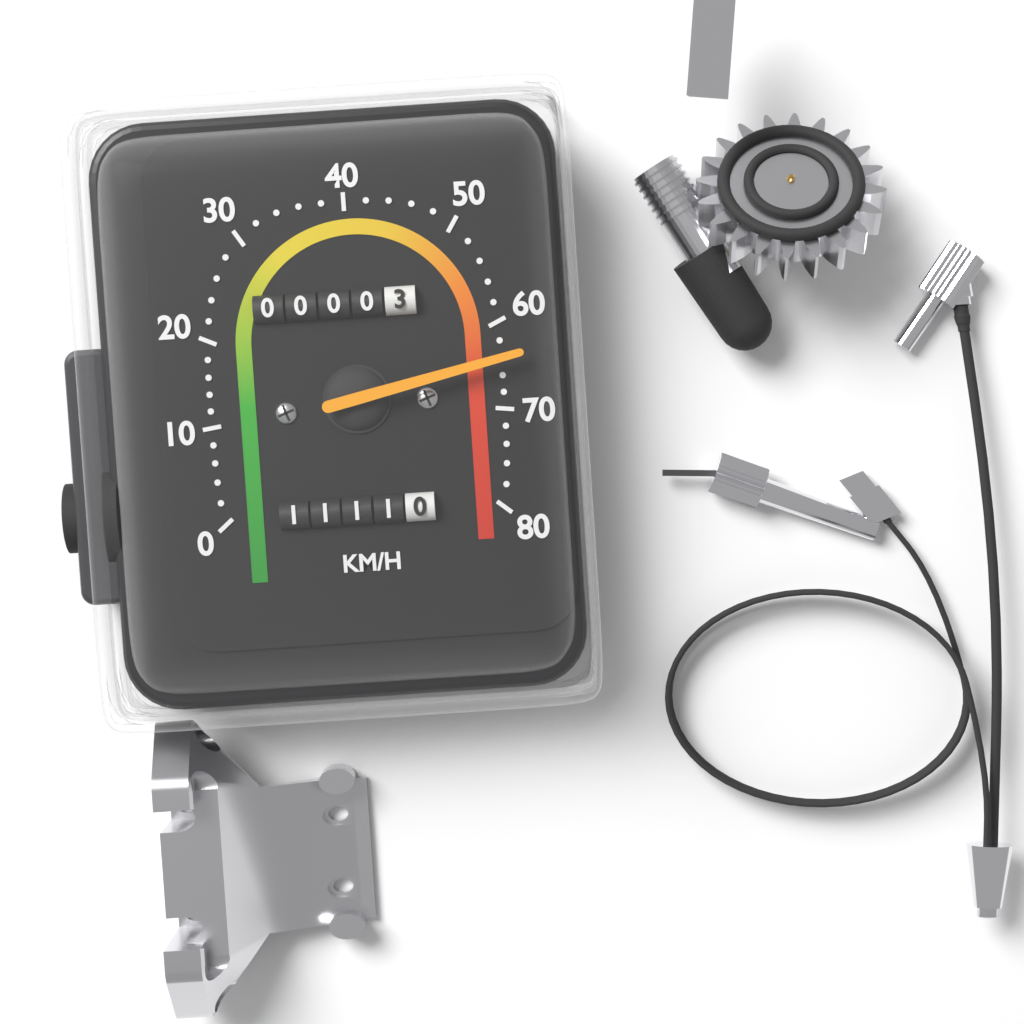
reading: 64 km/h
